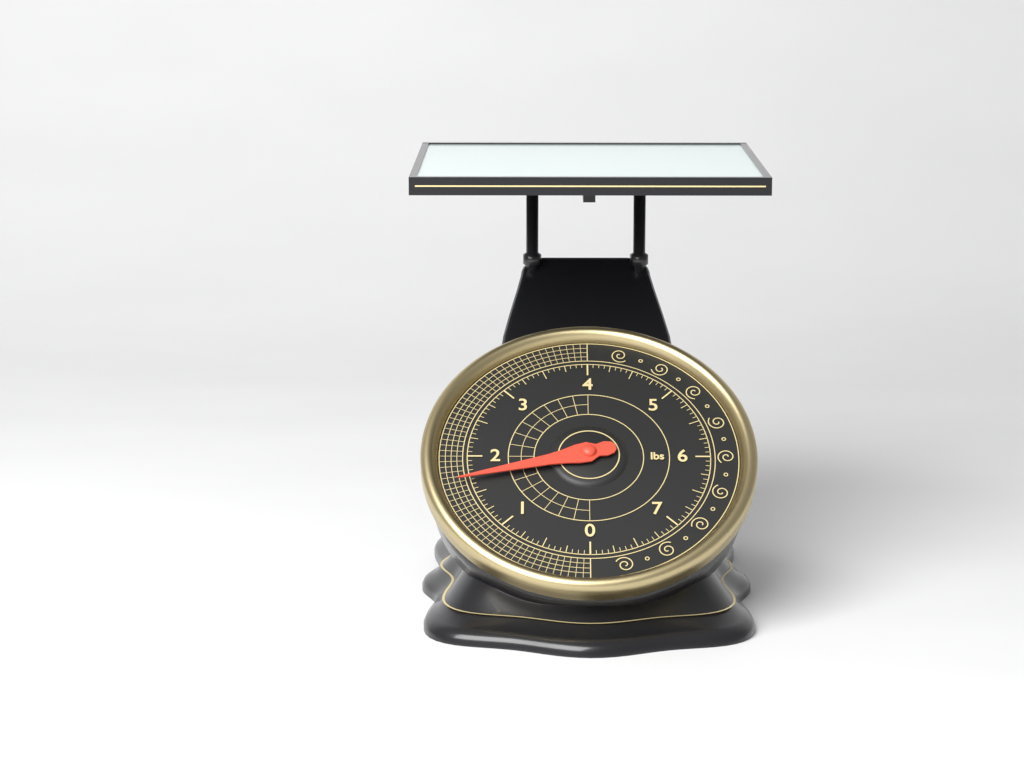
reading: 1.6875 lbs
